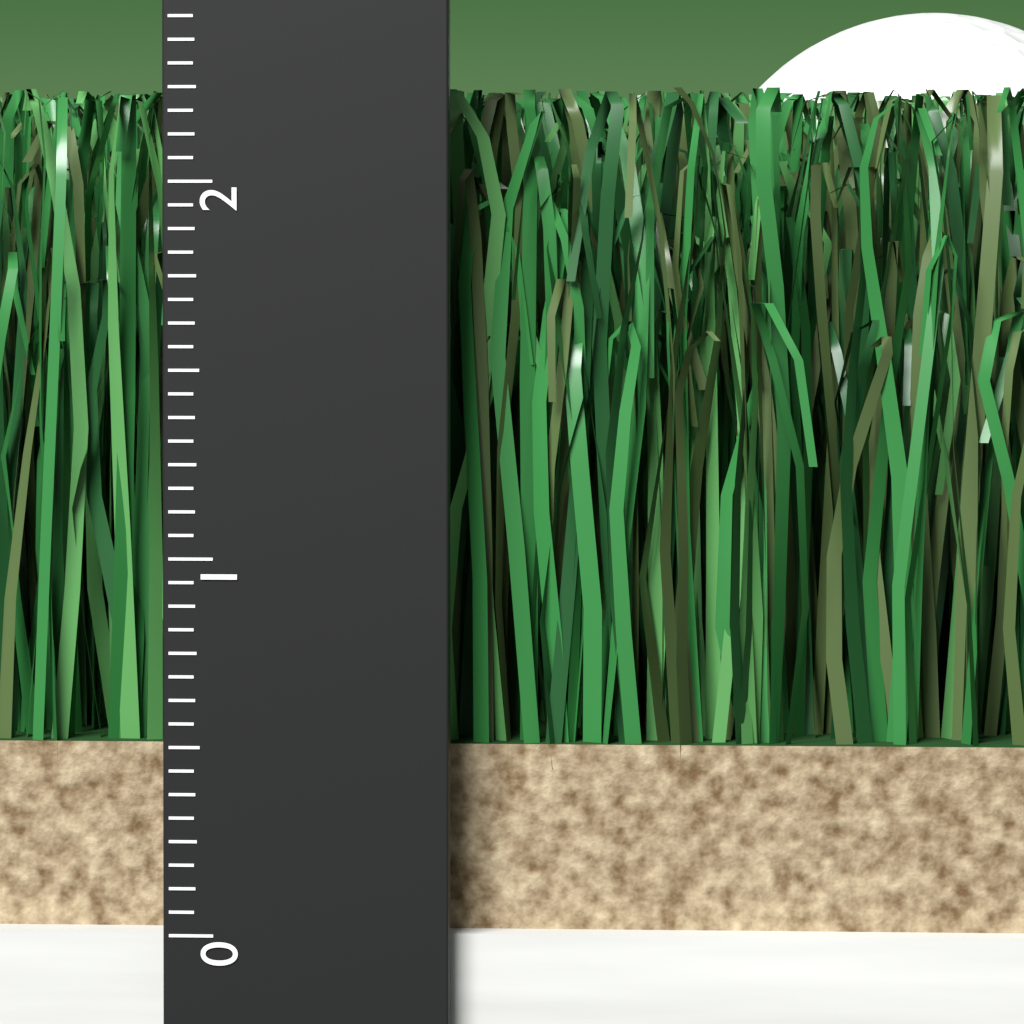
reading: 2.2500 (no unit)
